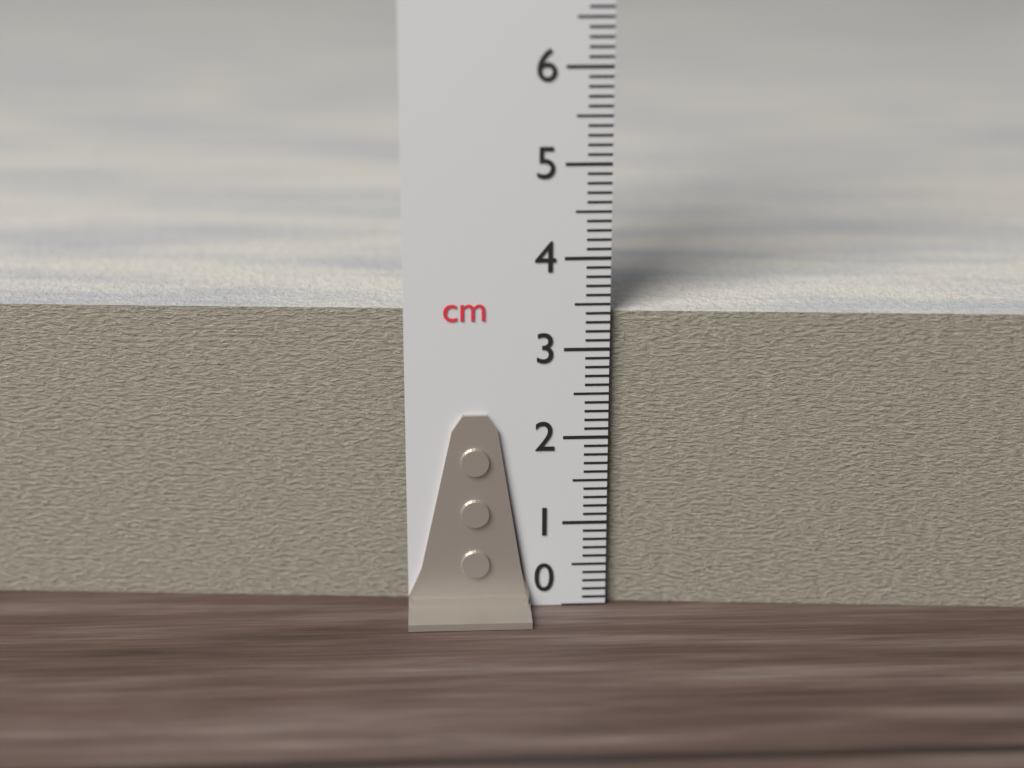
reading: 3.4 cm
